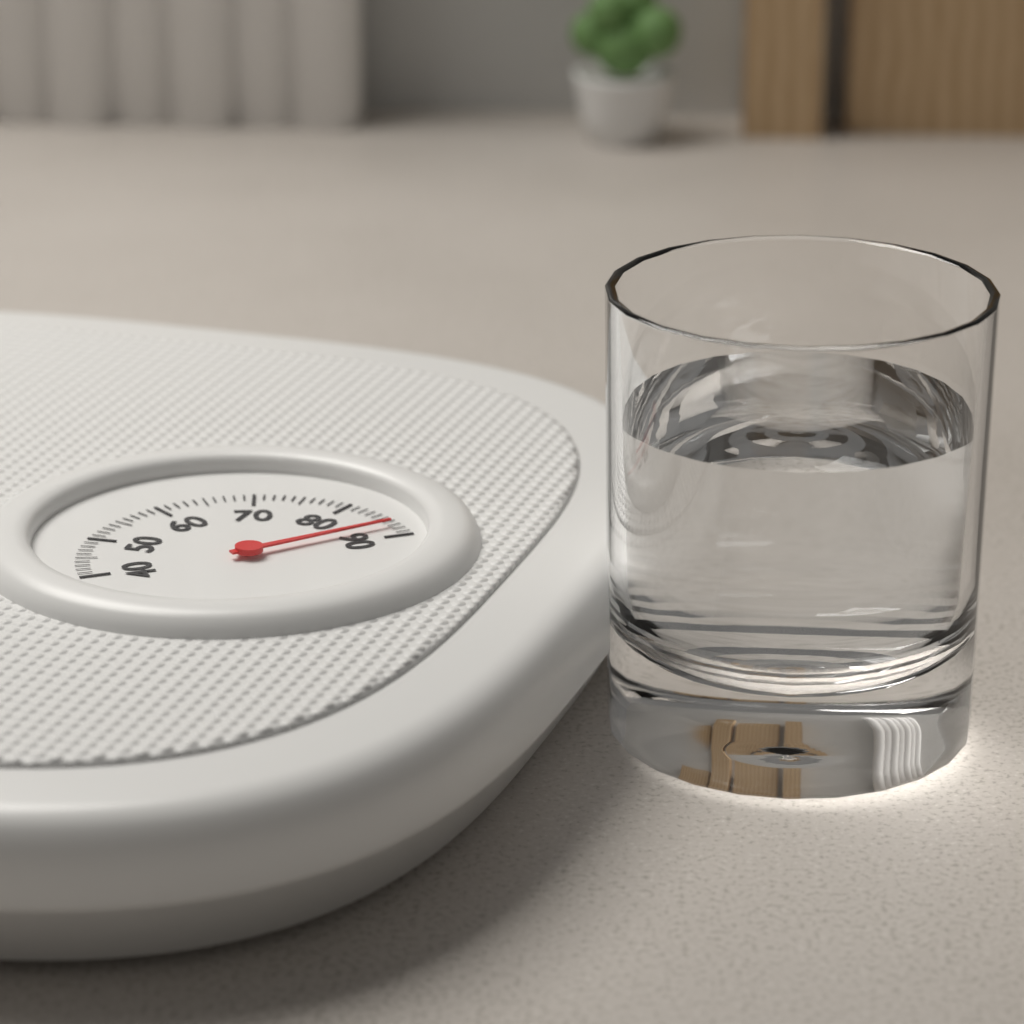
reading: 87 (no unit)
